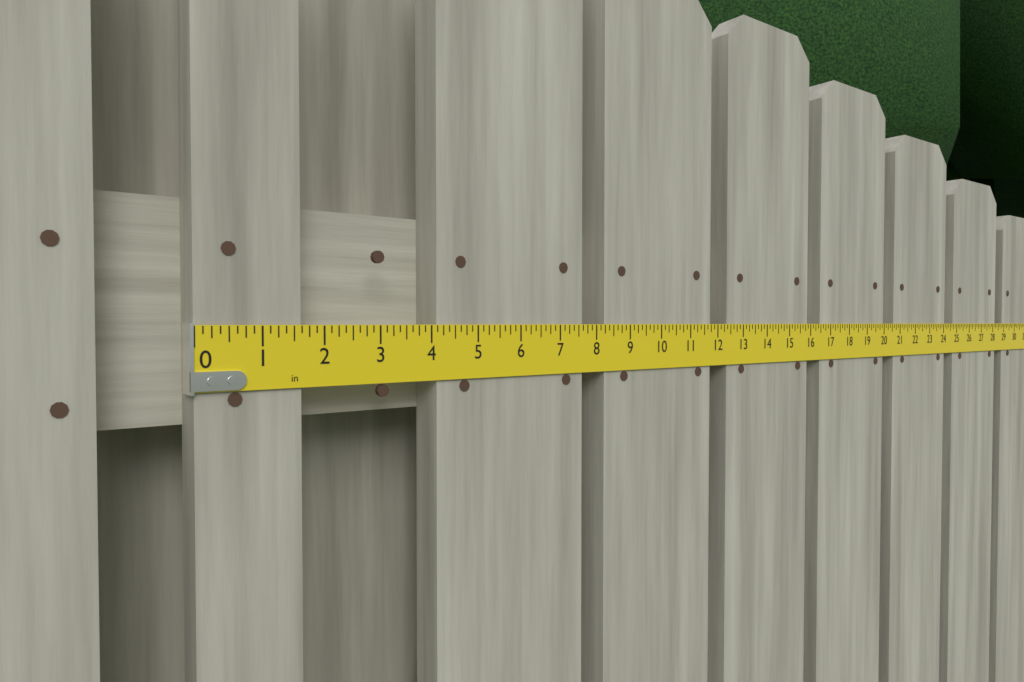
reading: 1.625 in
